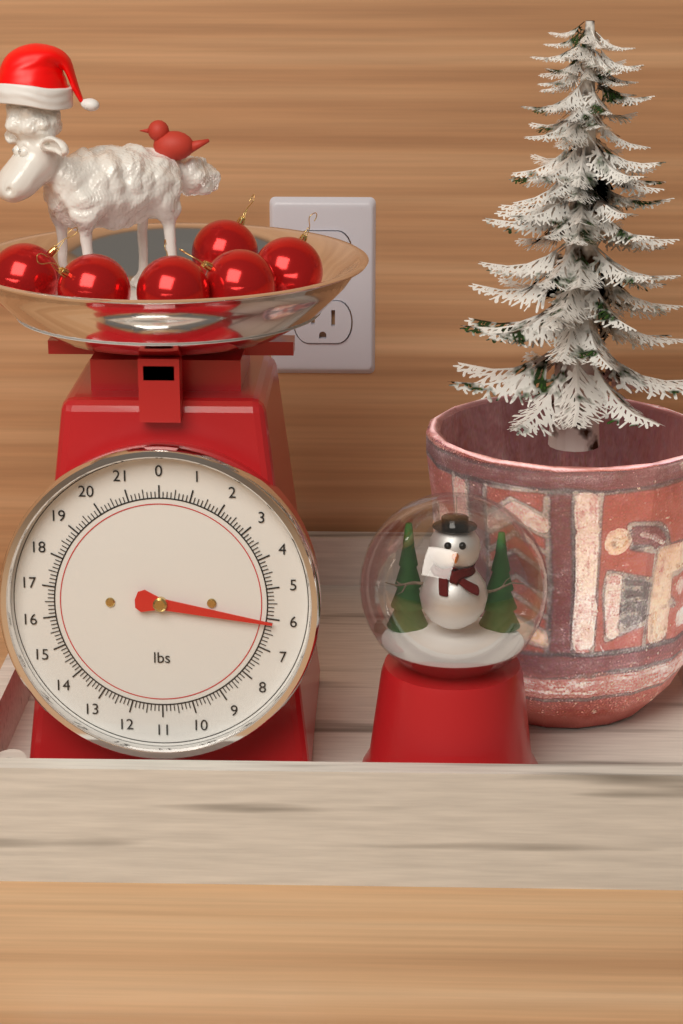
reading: 6.125 lbs
